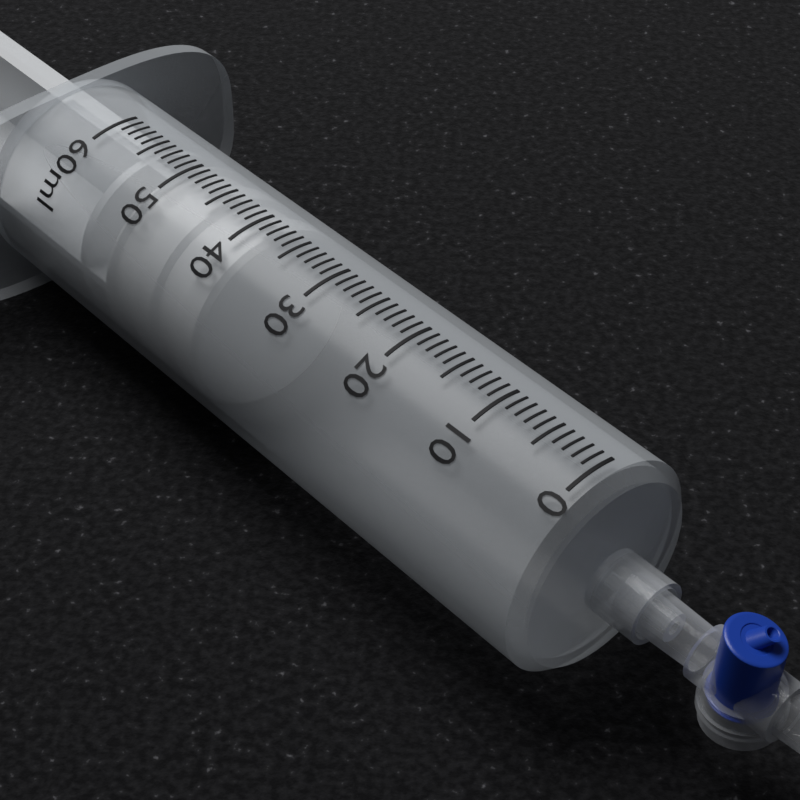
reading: 38 ml
